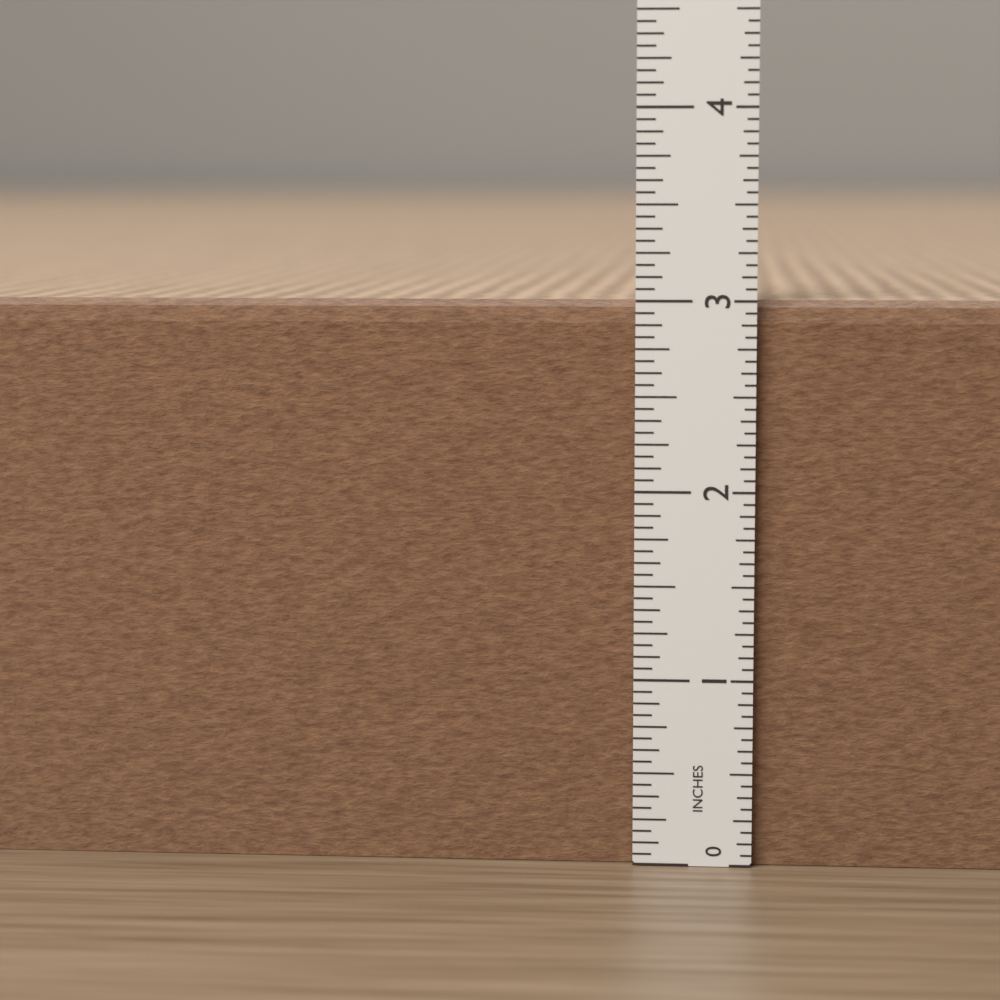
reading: 3.0000 in
